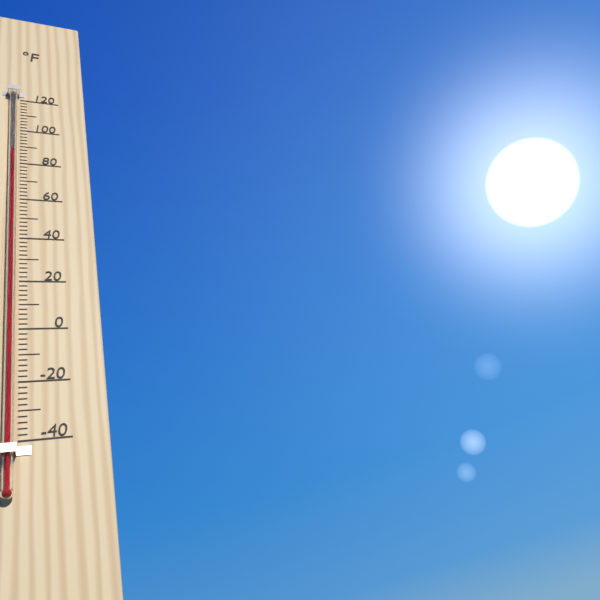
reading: 86 °F
